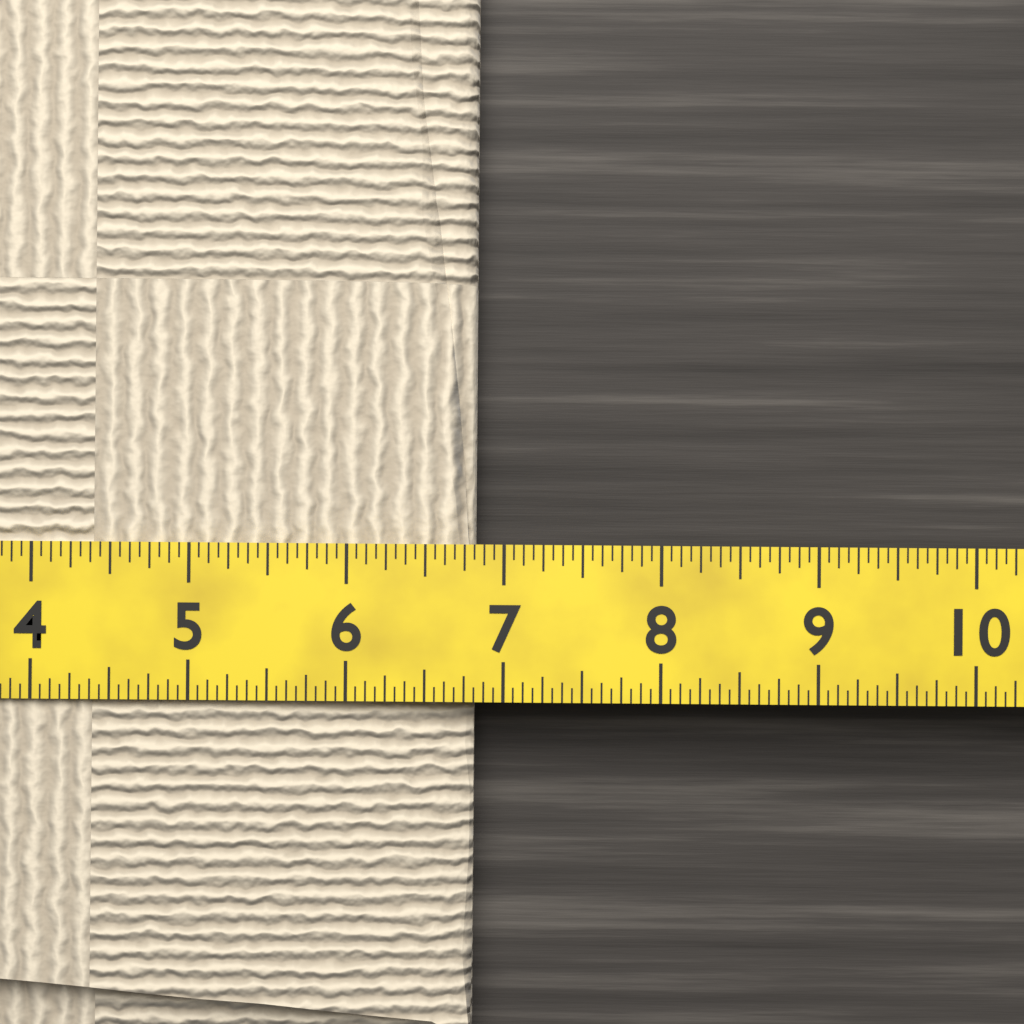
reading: 6.8125 (no unit)
